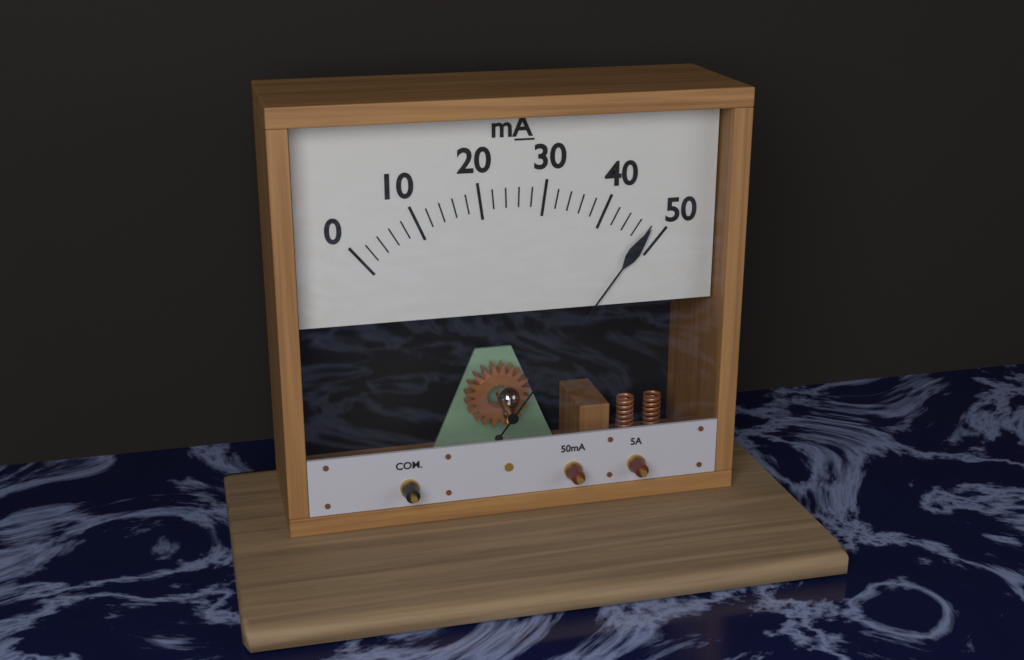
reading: 48 mA
